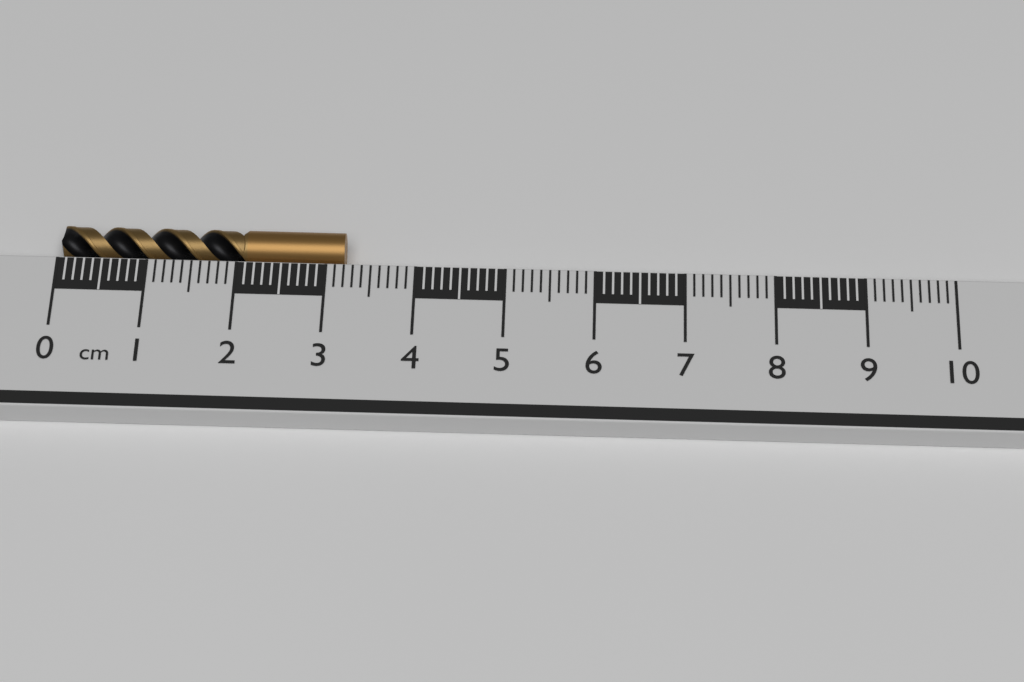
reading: 3.2 cm
